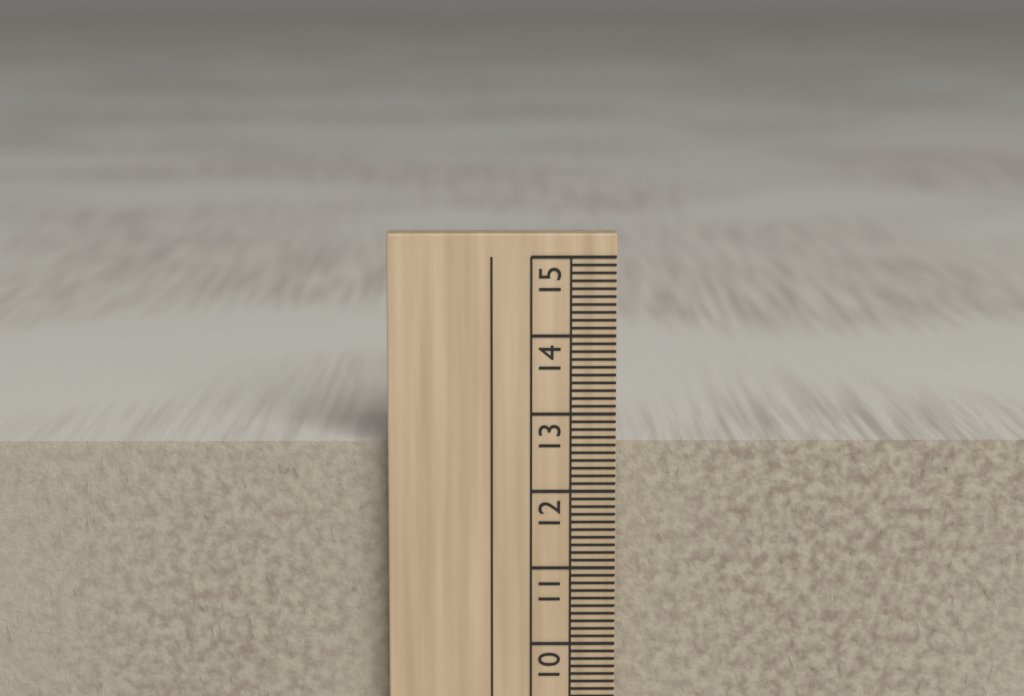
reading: 12.6 cm
